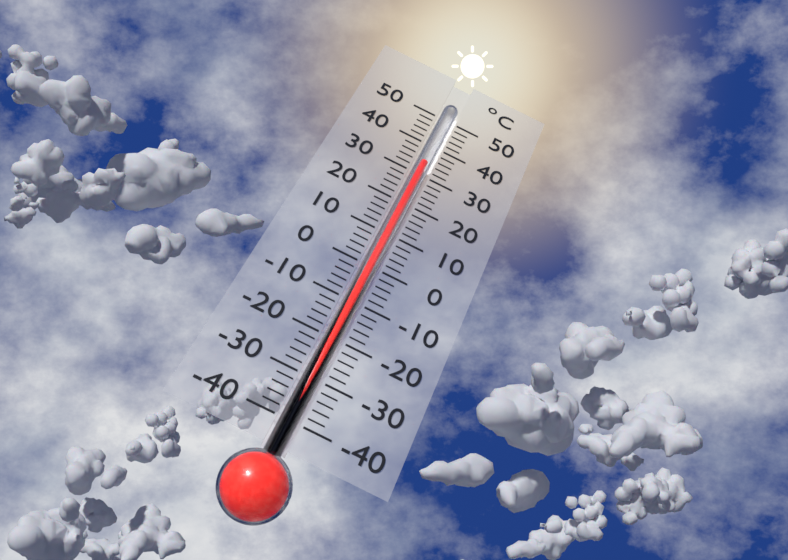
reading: 34 °C
